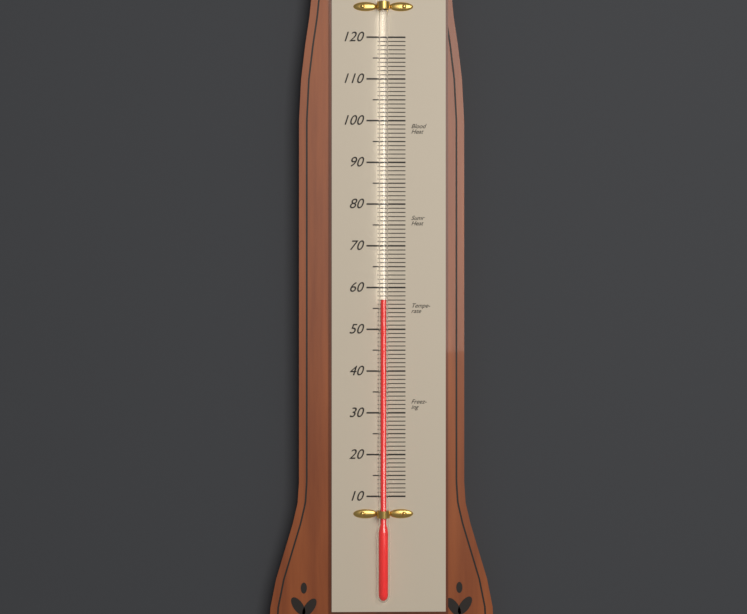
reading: 57 (no unit)
